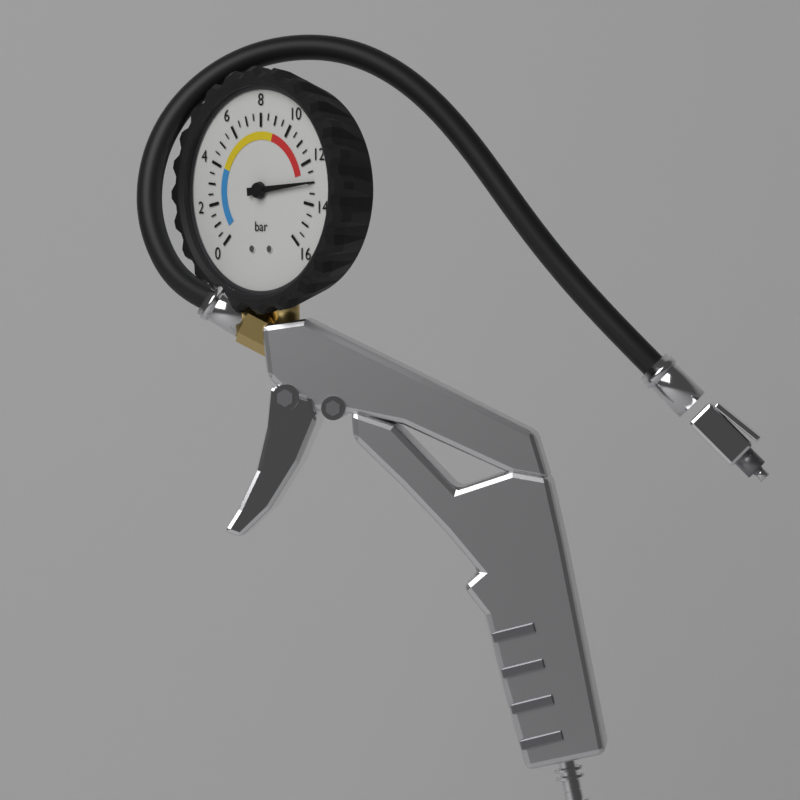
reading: 13.0 bar
